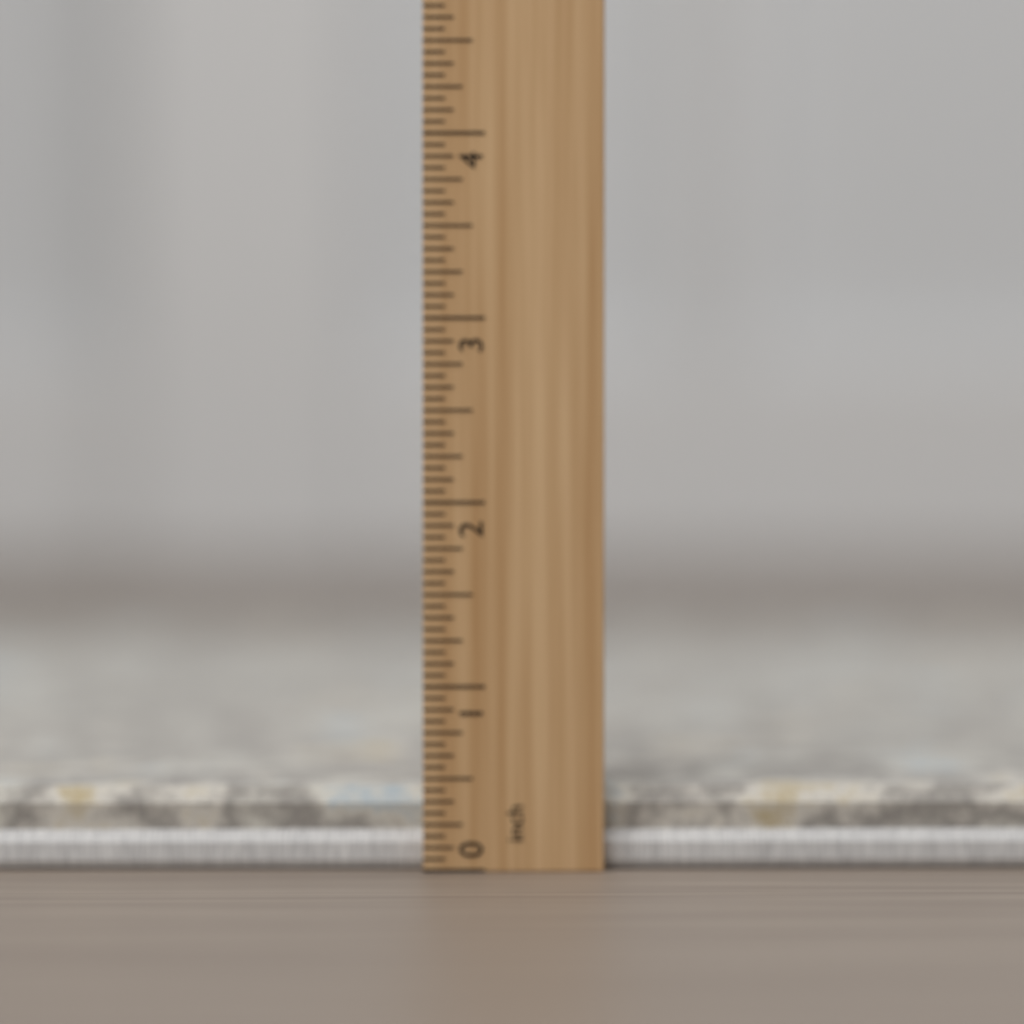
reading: 0.4375 inch
